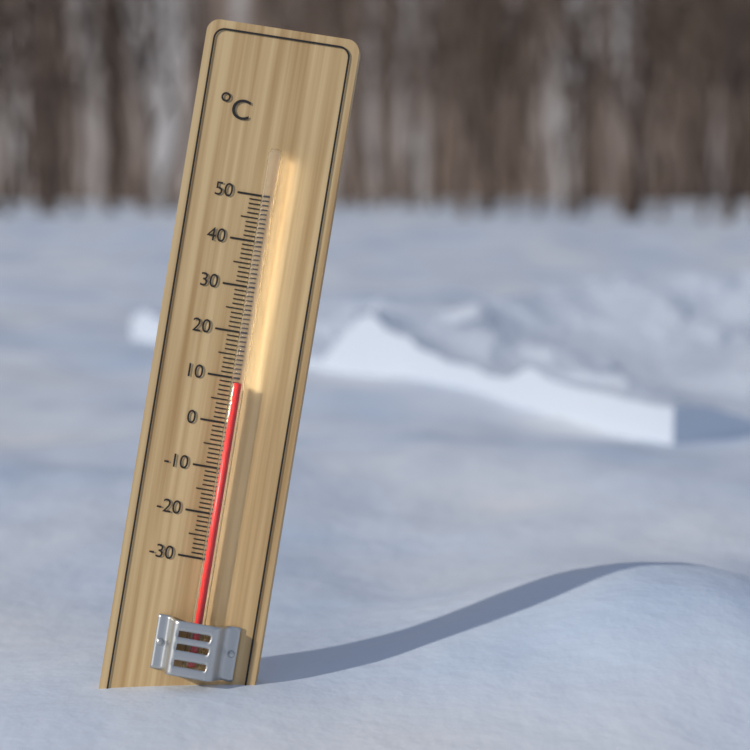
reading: 9 °C
